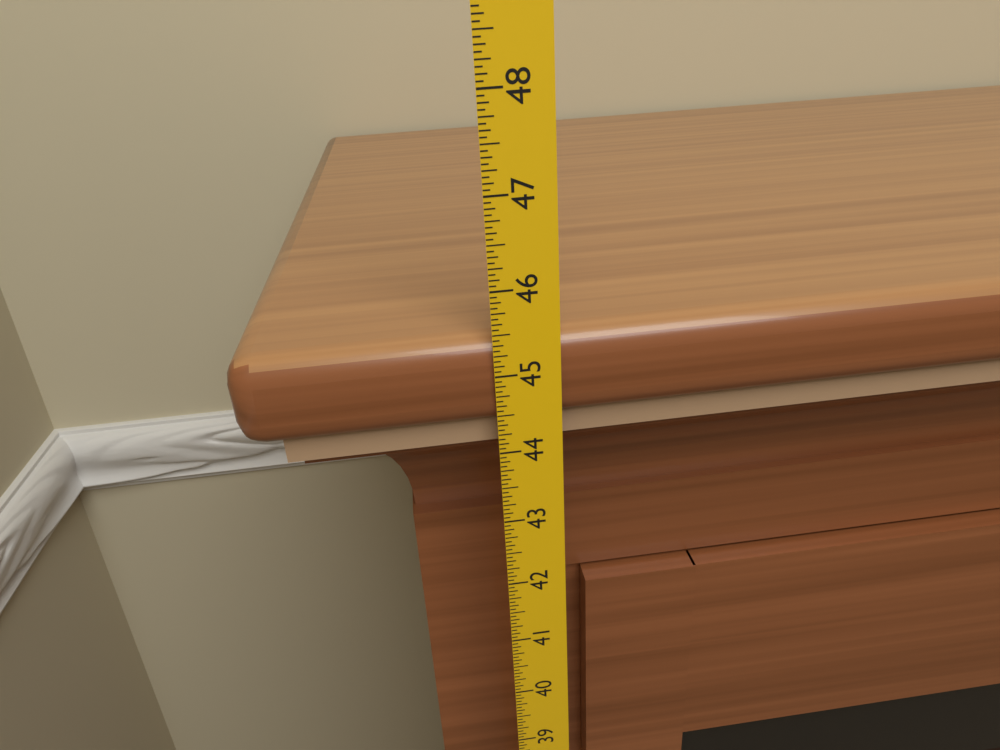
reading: 45.4375 in
